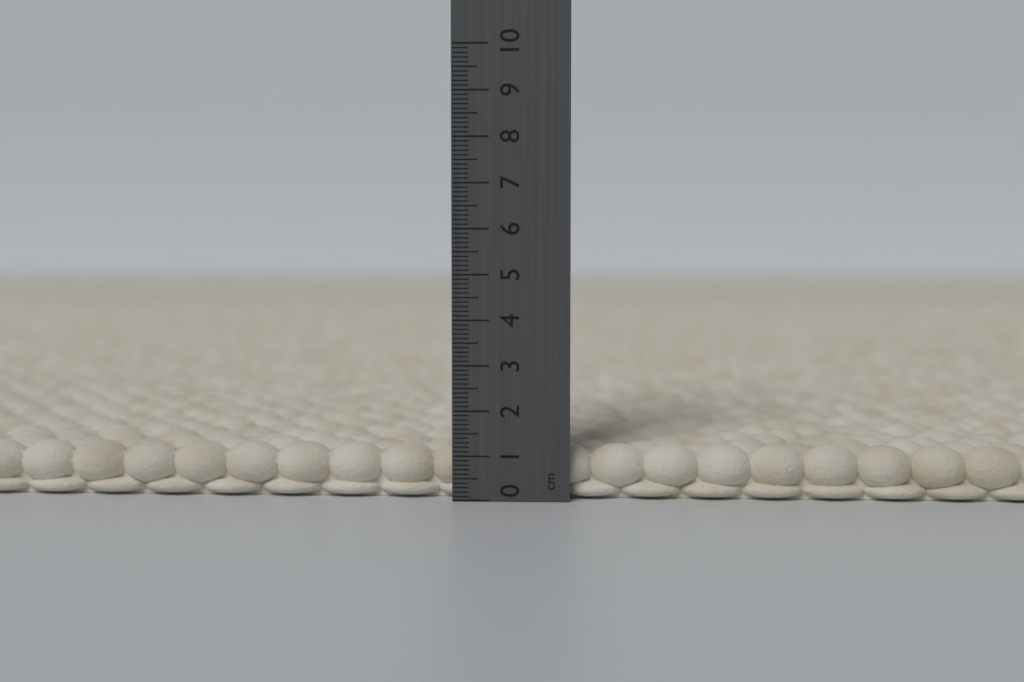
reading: 1.2 cm
